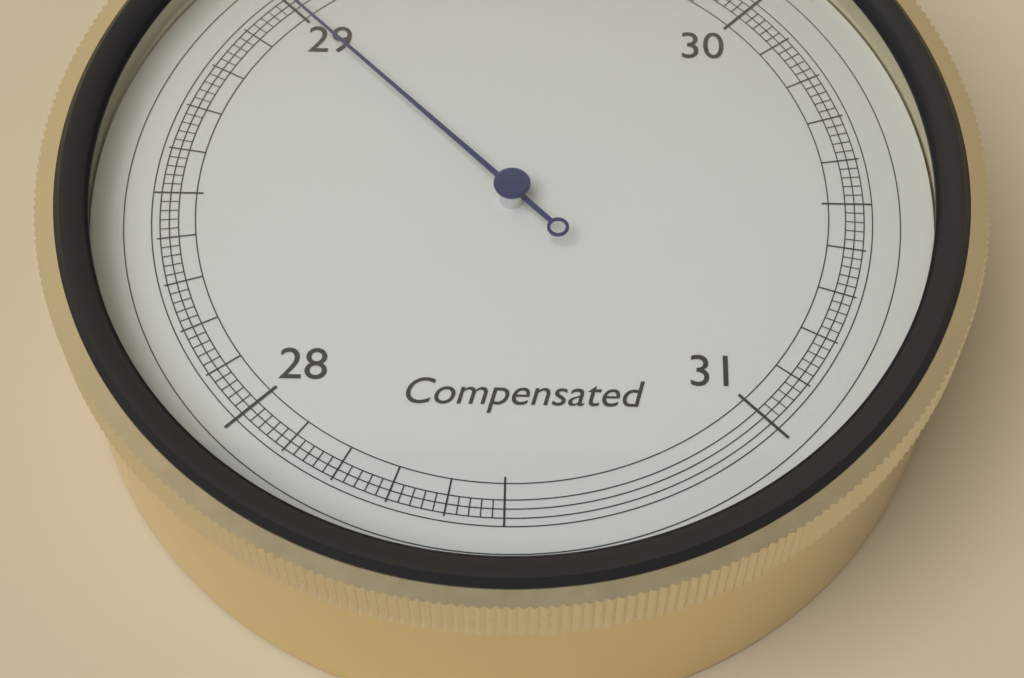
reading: 29.00 inHg
